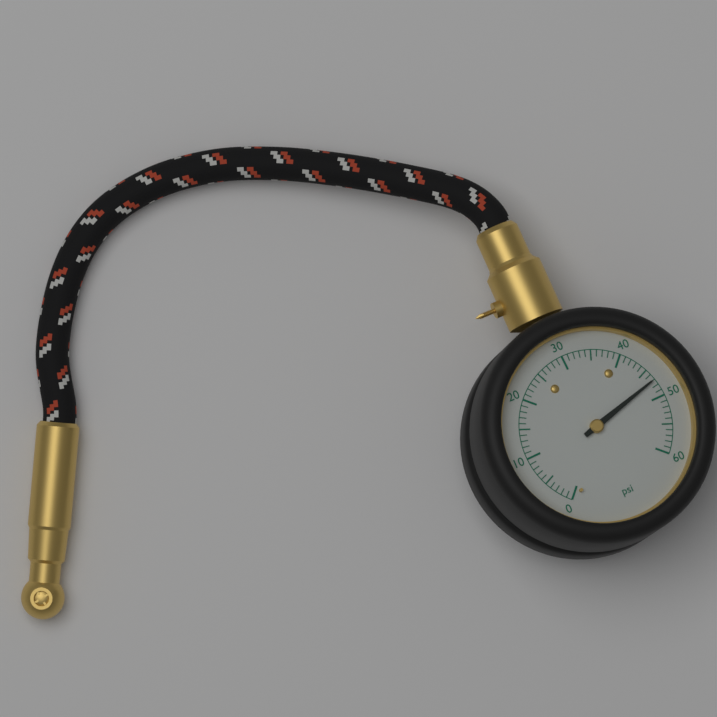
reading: 47 psi
